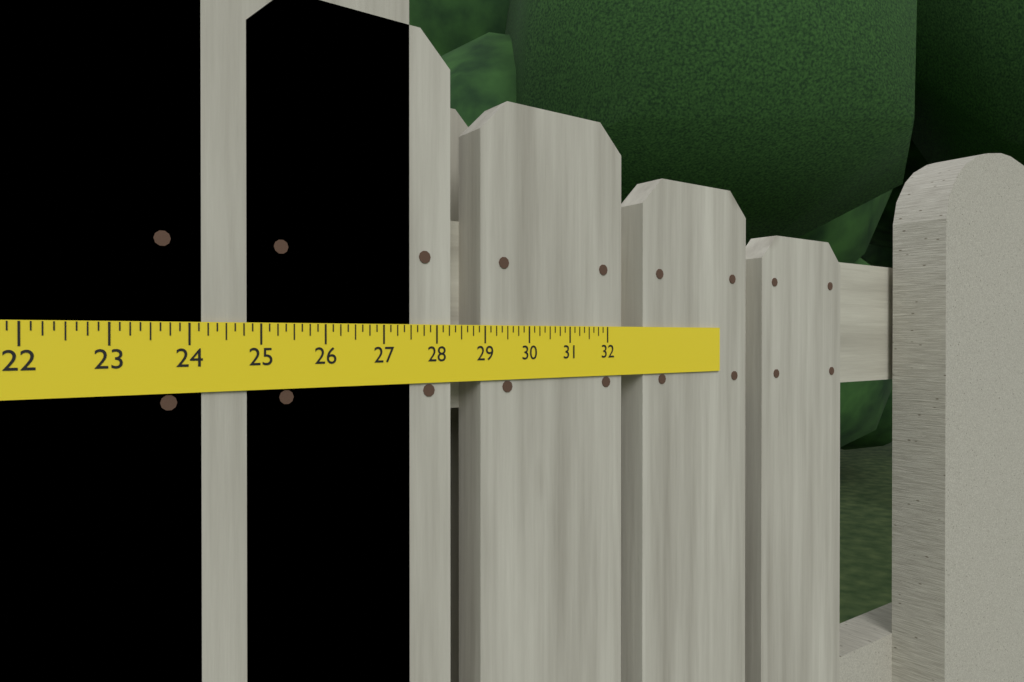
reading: 27.500 in
